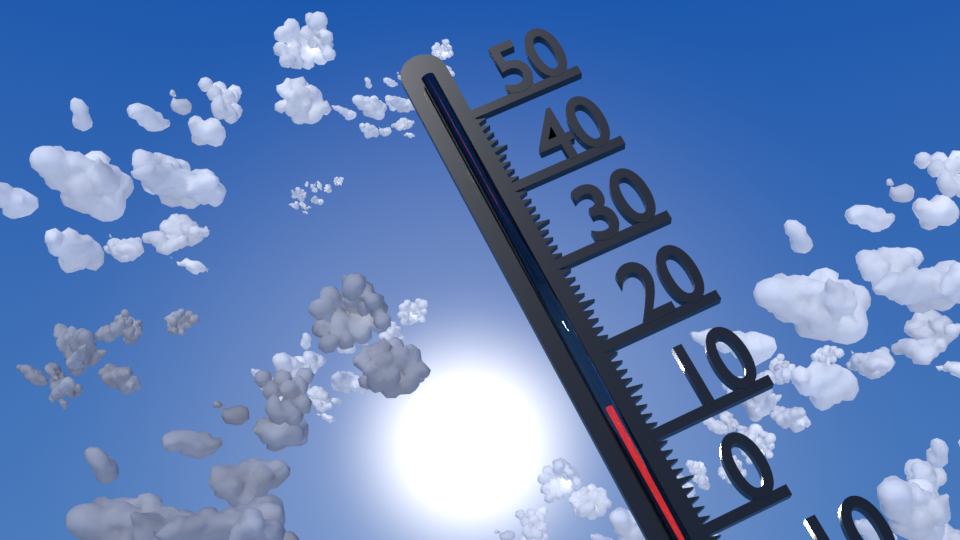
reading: 14 °C
